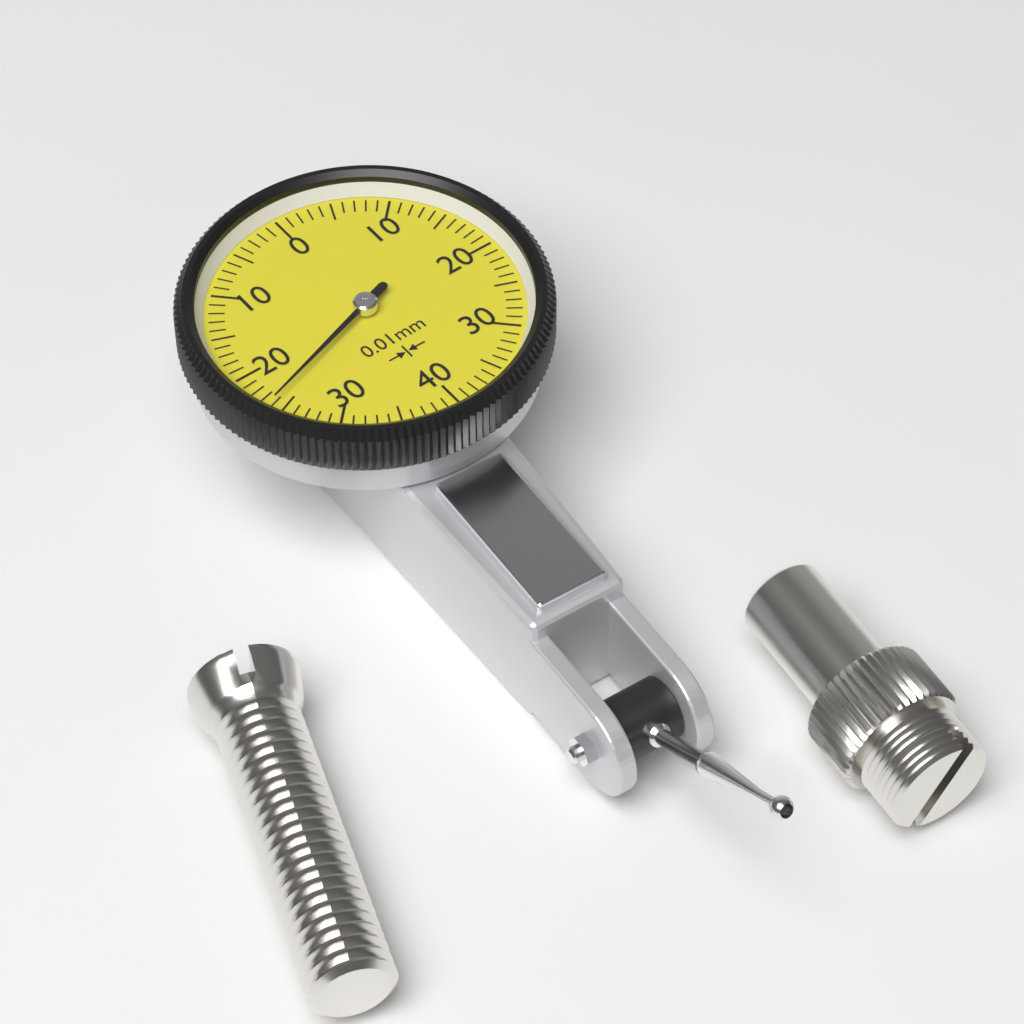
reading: 0.24 mm
